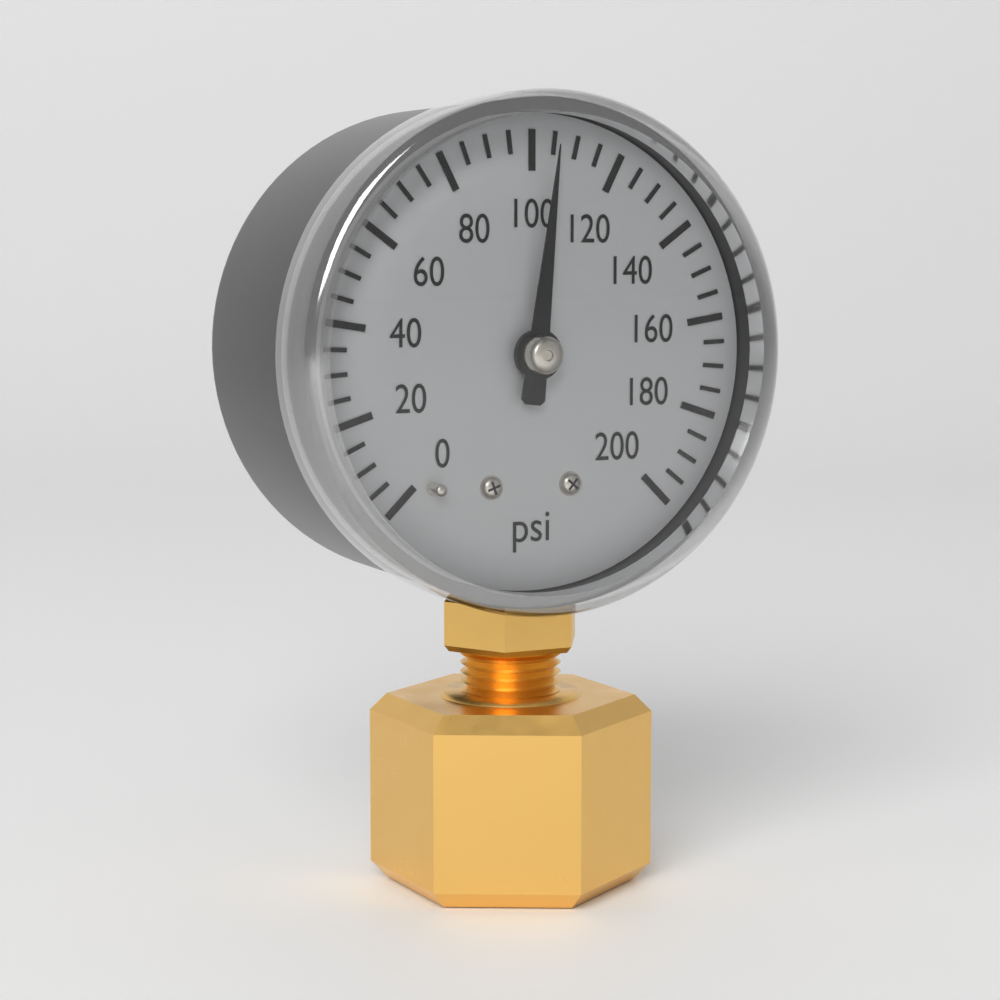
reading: 105 psi
